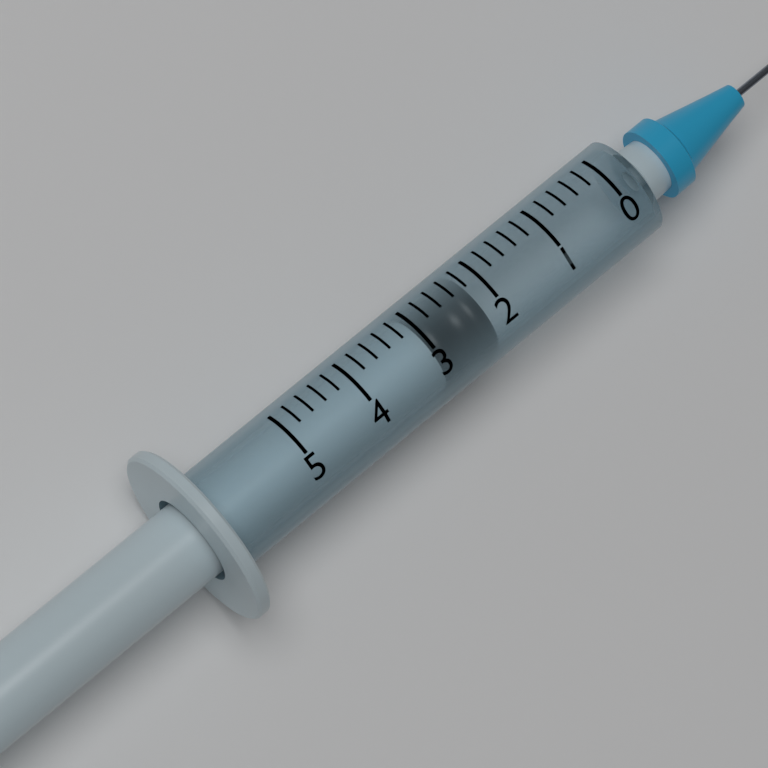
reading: 2.2 (no unit)
